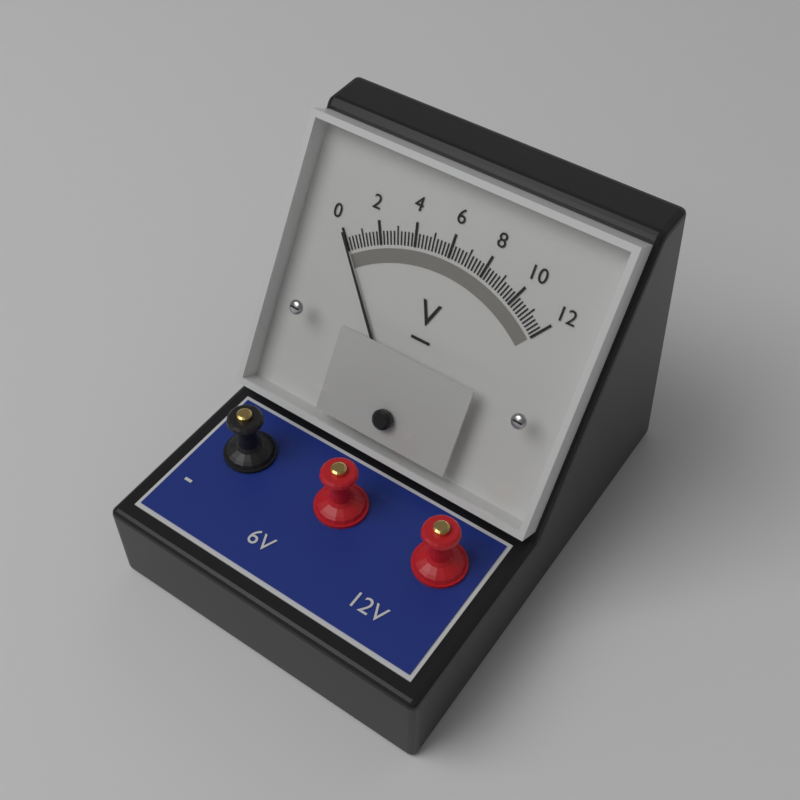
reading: 0.0 V
